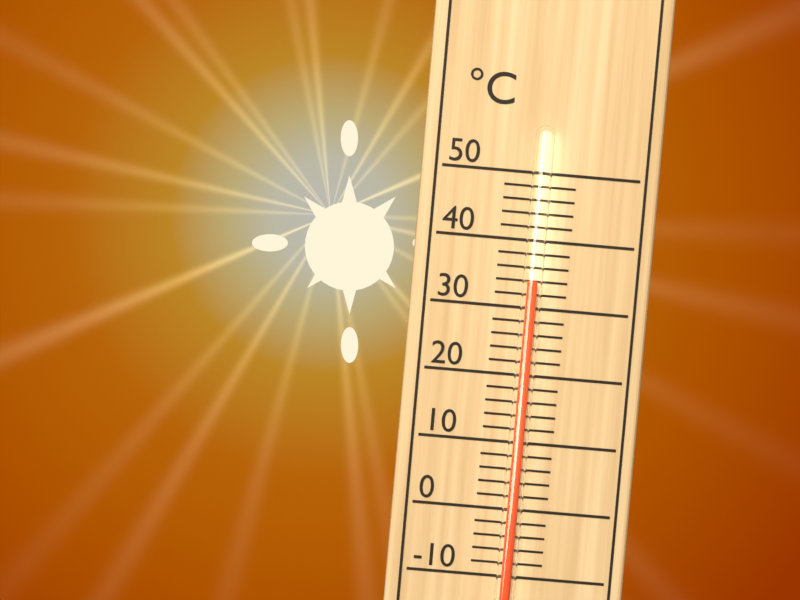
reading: 34 °C
